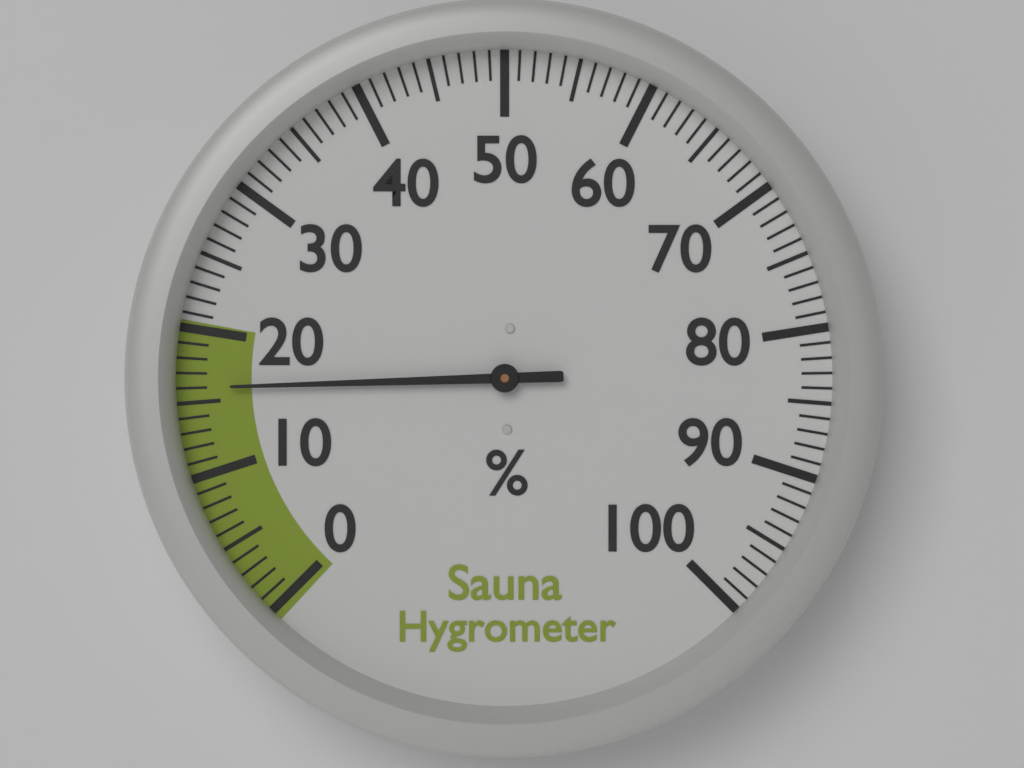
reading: 16 %
